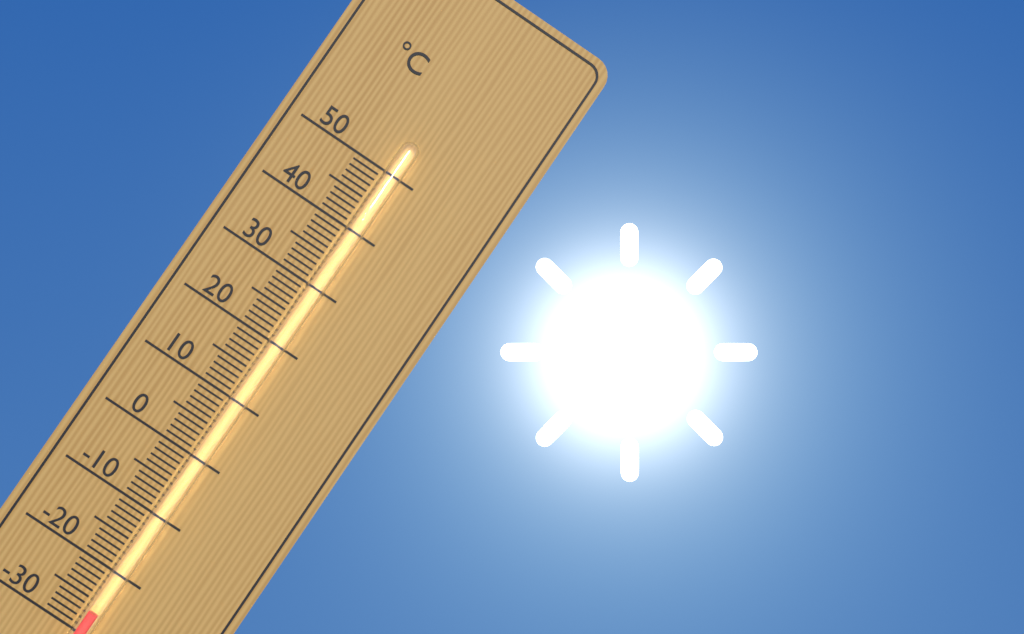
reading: -26 °C
